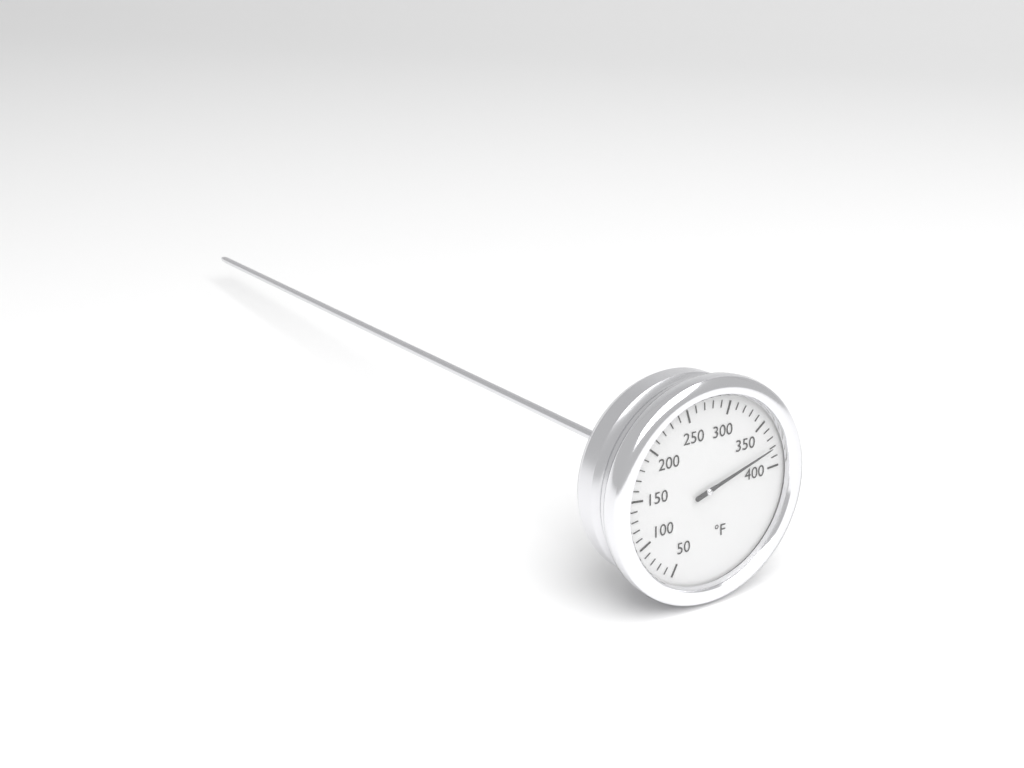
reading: 380 °F
